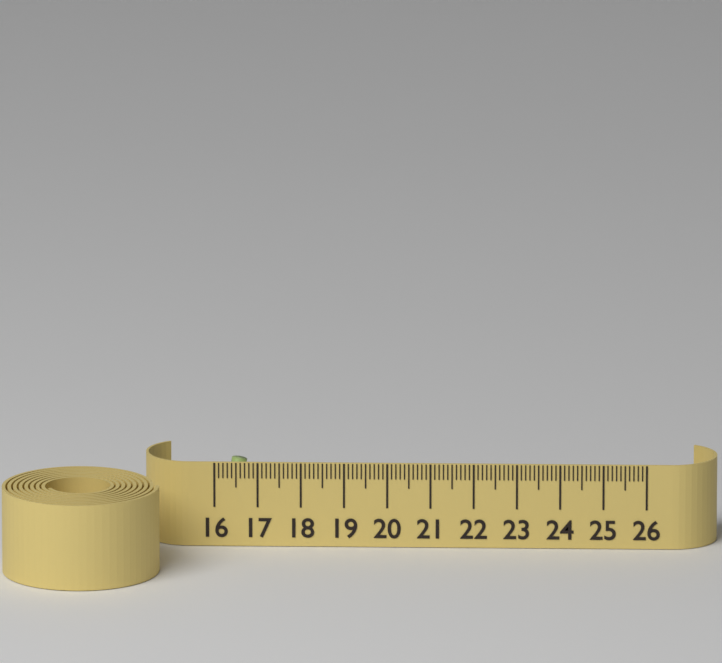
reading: 16.7 (no unit)
